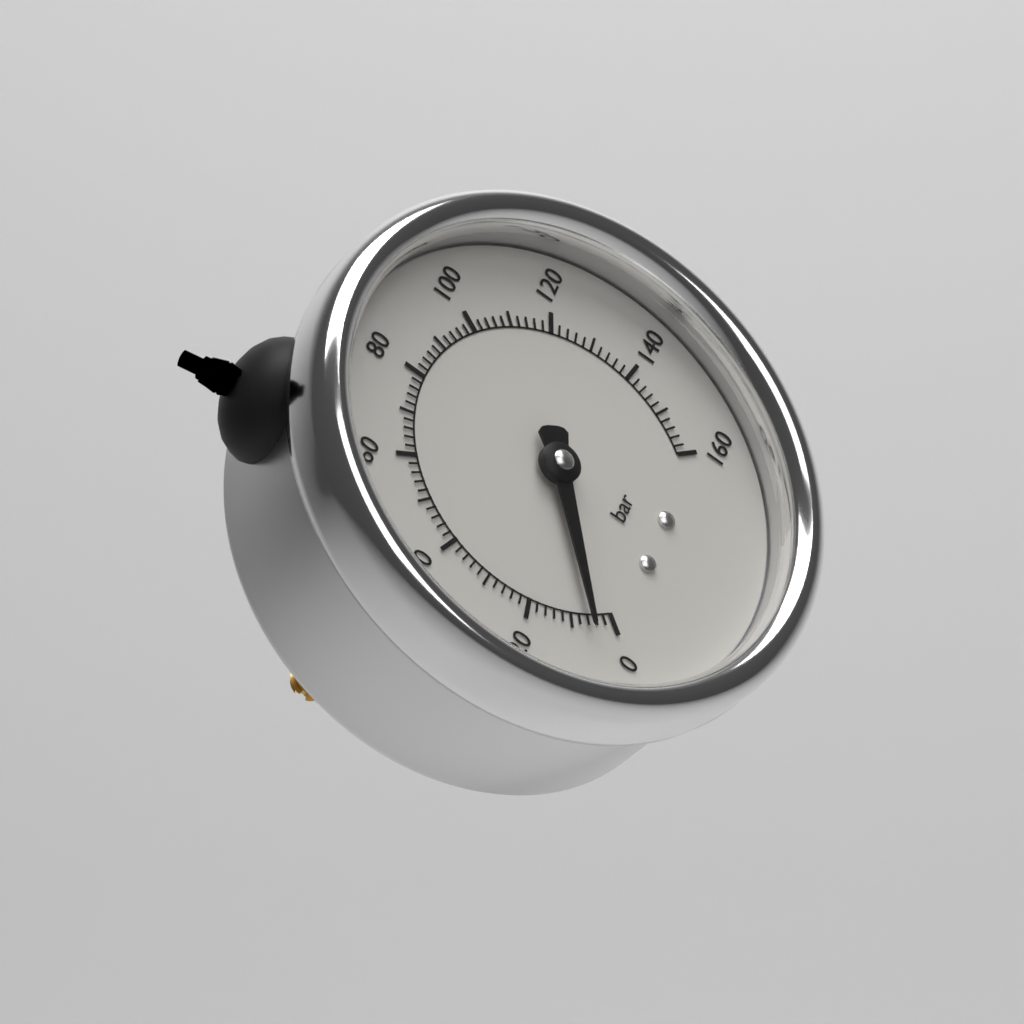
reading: 6 bar
